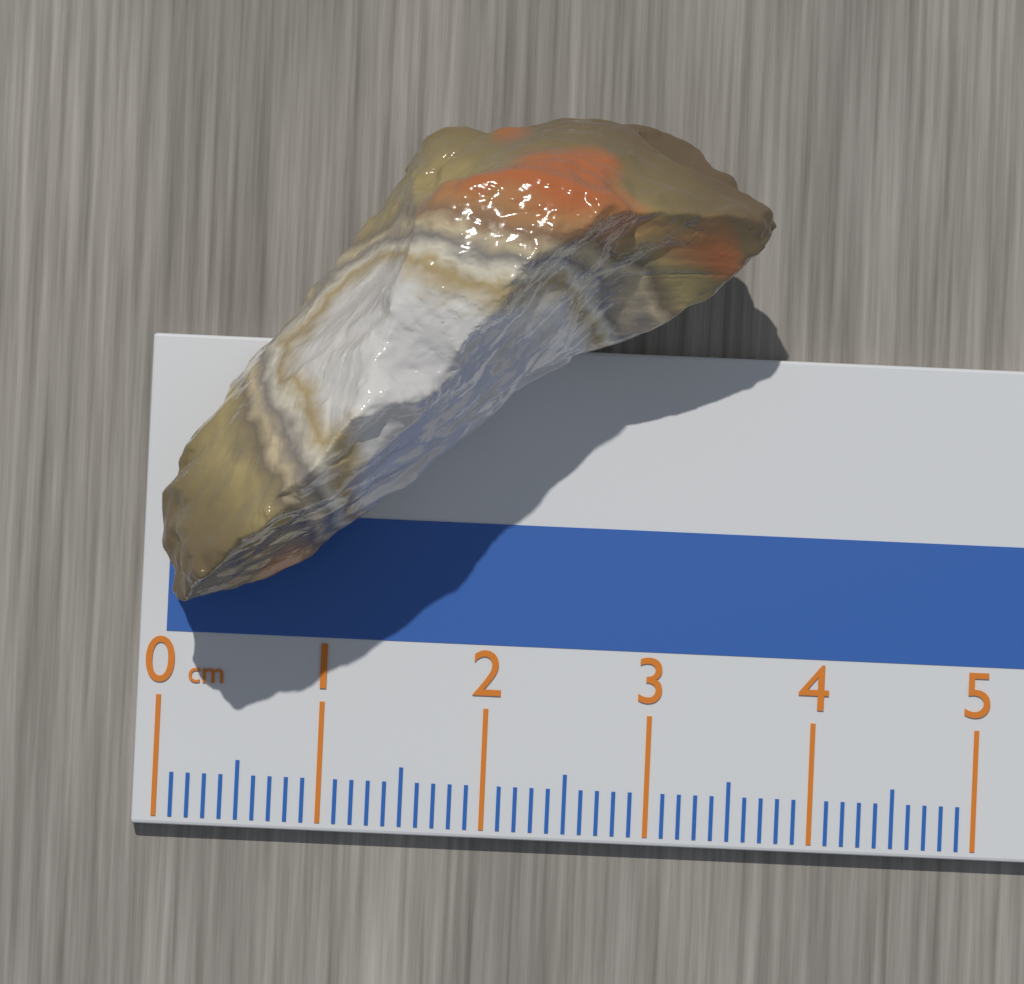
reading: 3.6 cm
